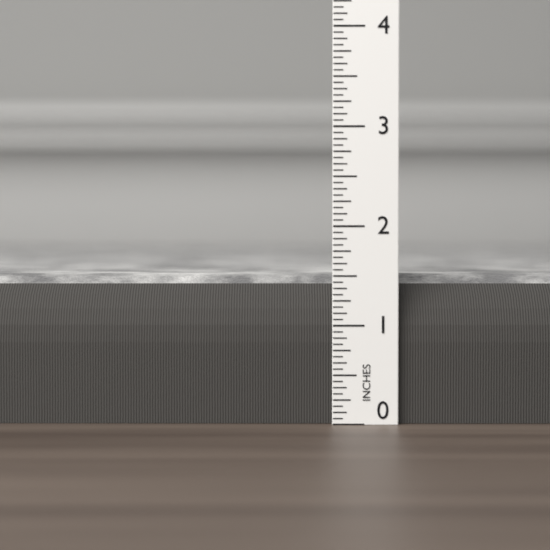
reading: 1.5000 in
